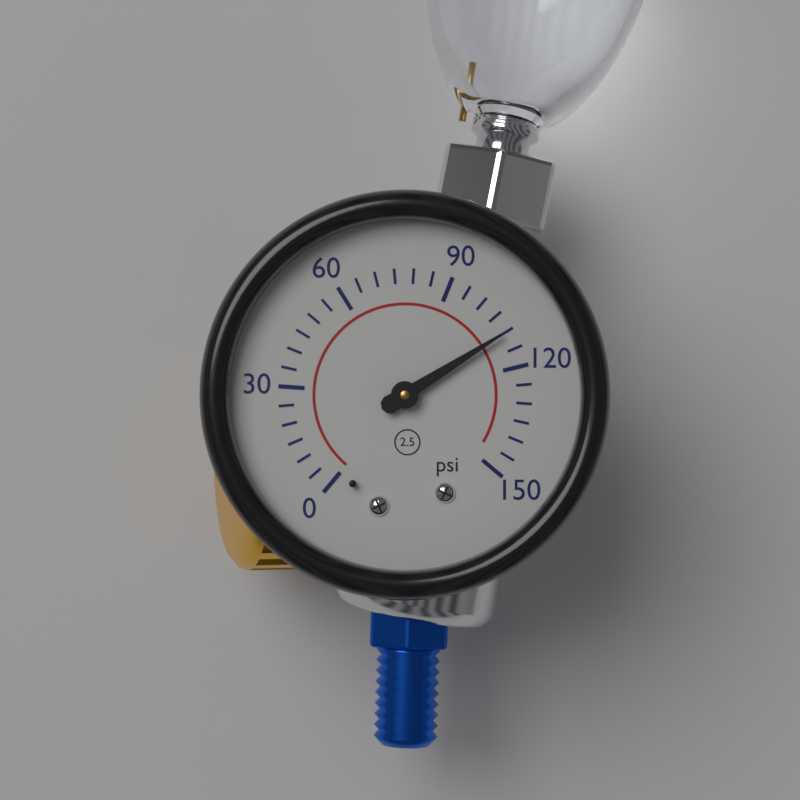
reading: 110 psi
